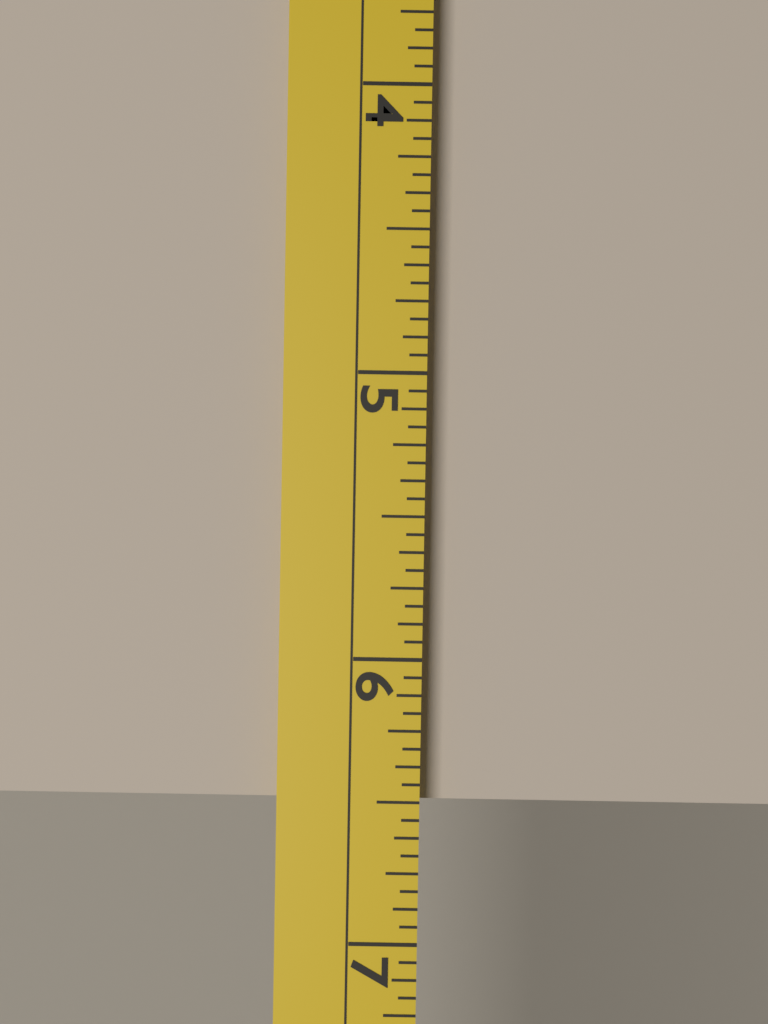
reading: 6.5000 (no unit)
